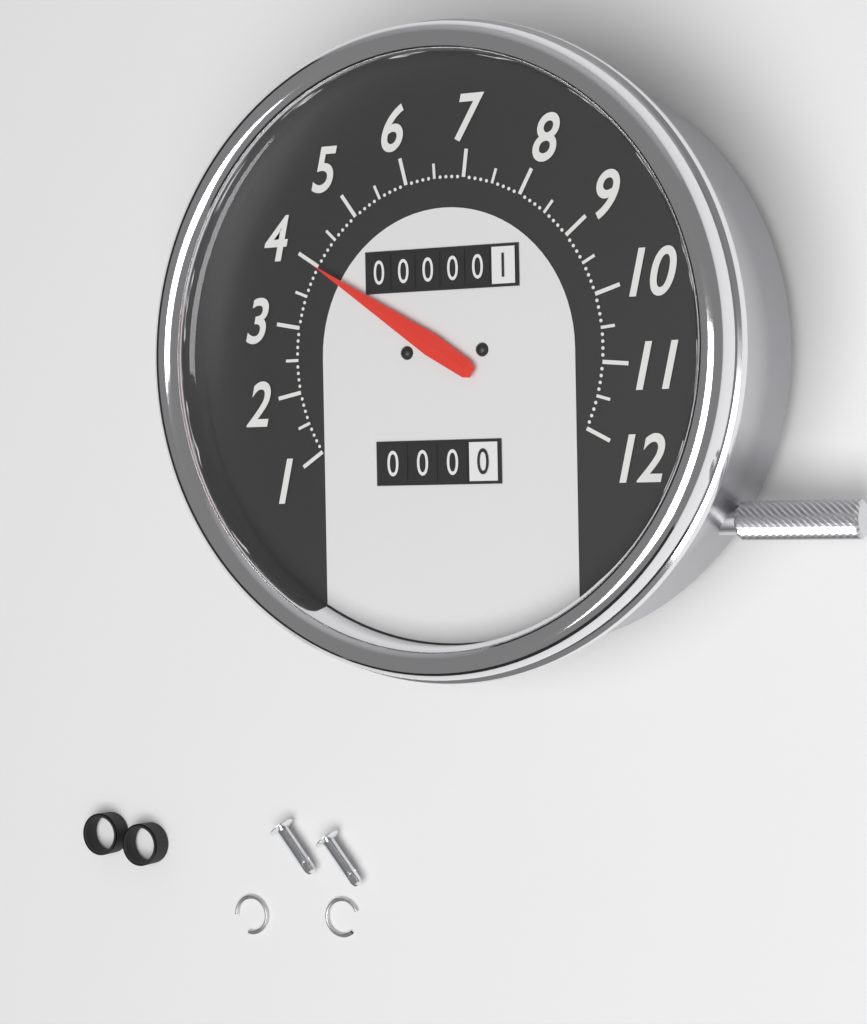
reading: 4.0 (no unit)
